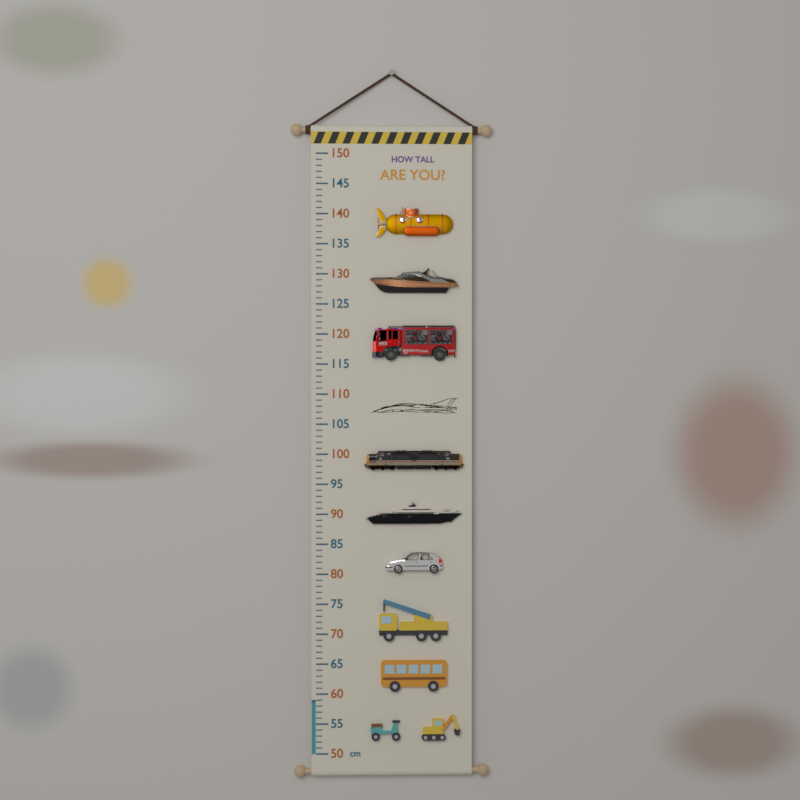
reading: 59 cm
